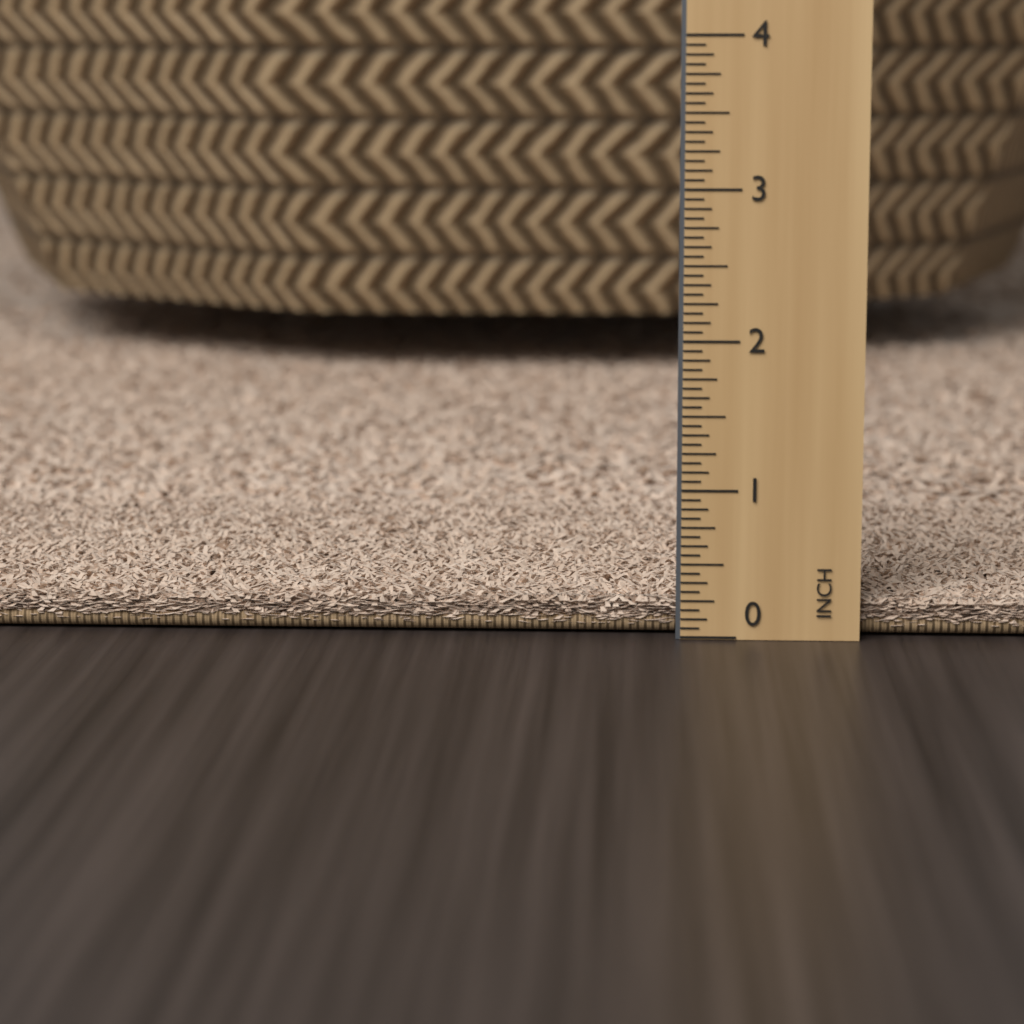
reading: 0.2500 in
